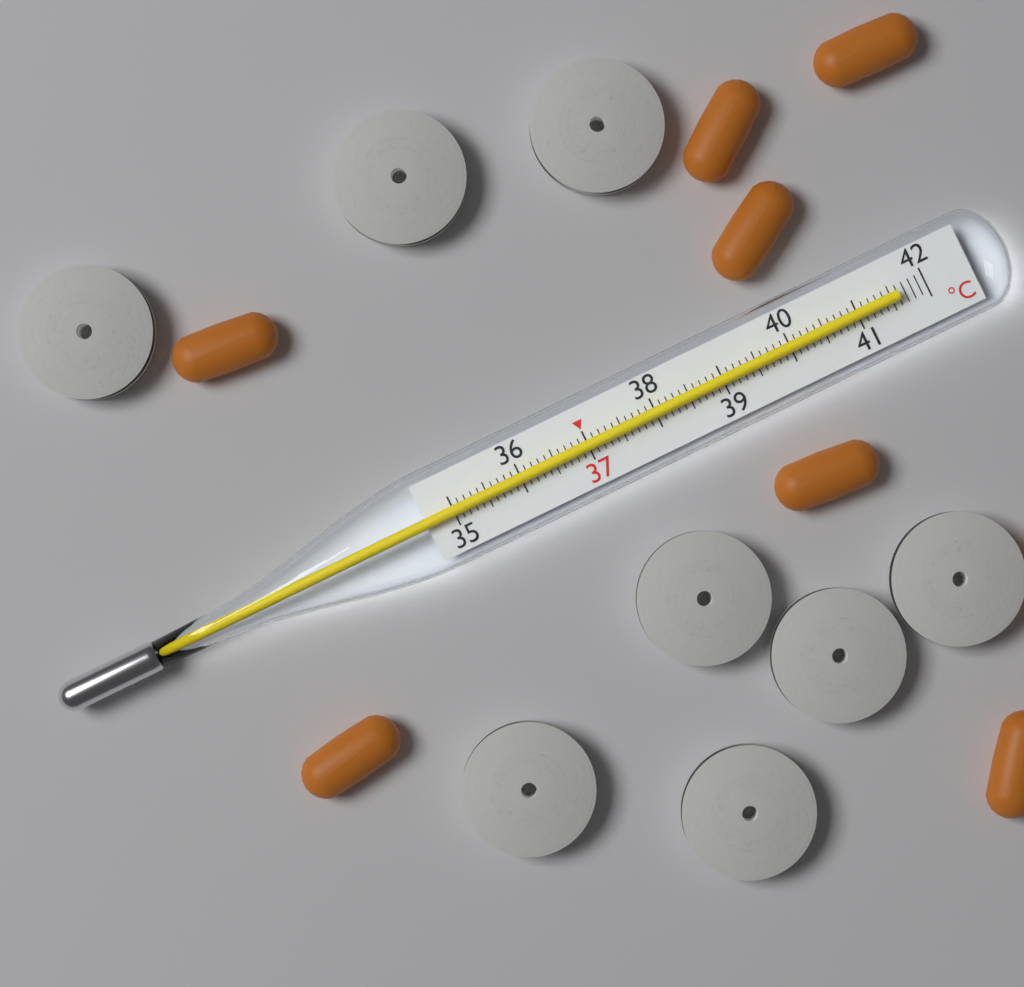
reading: 41.6 °C
